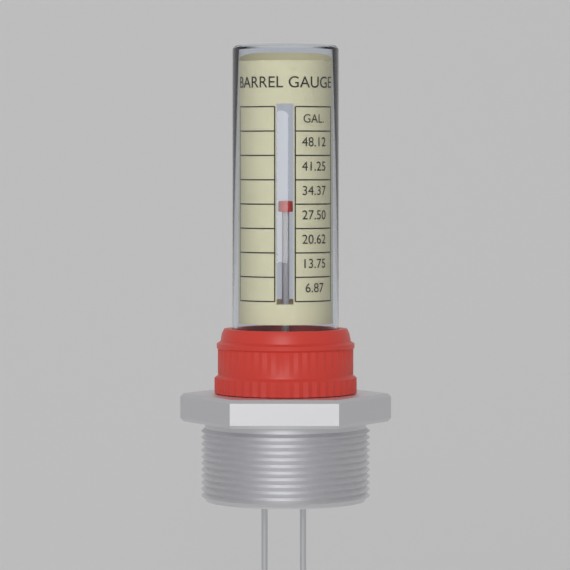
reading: 27.495 gal
